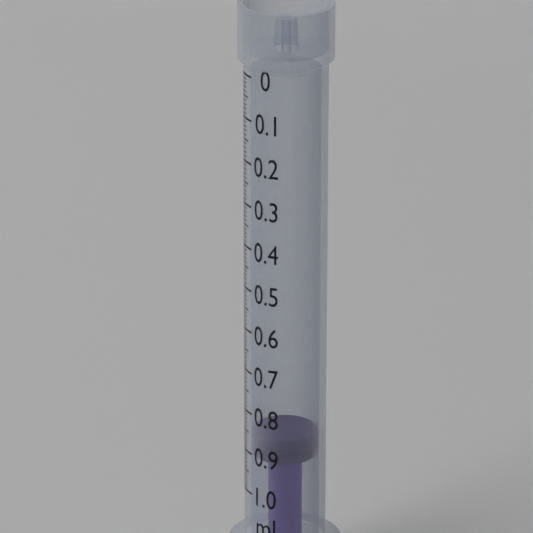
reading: 0.86 ml
